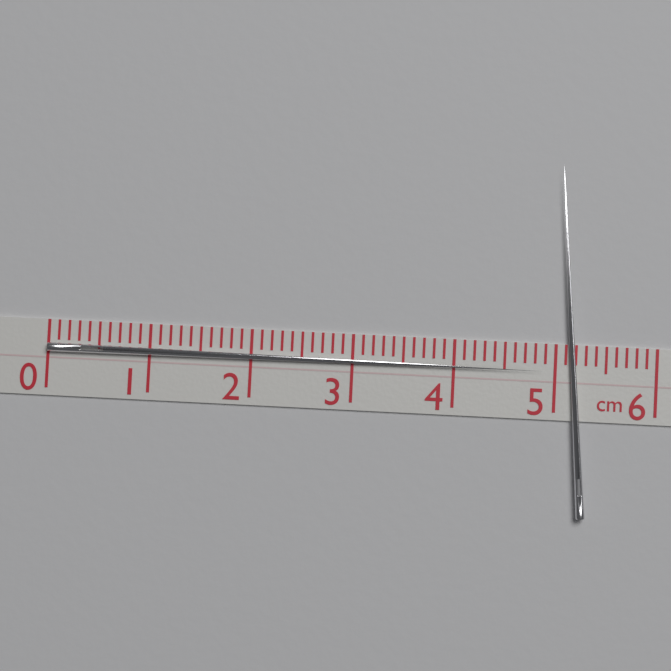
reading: 4.9 cm
